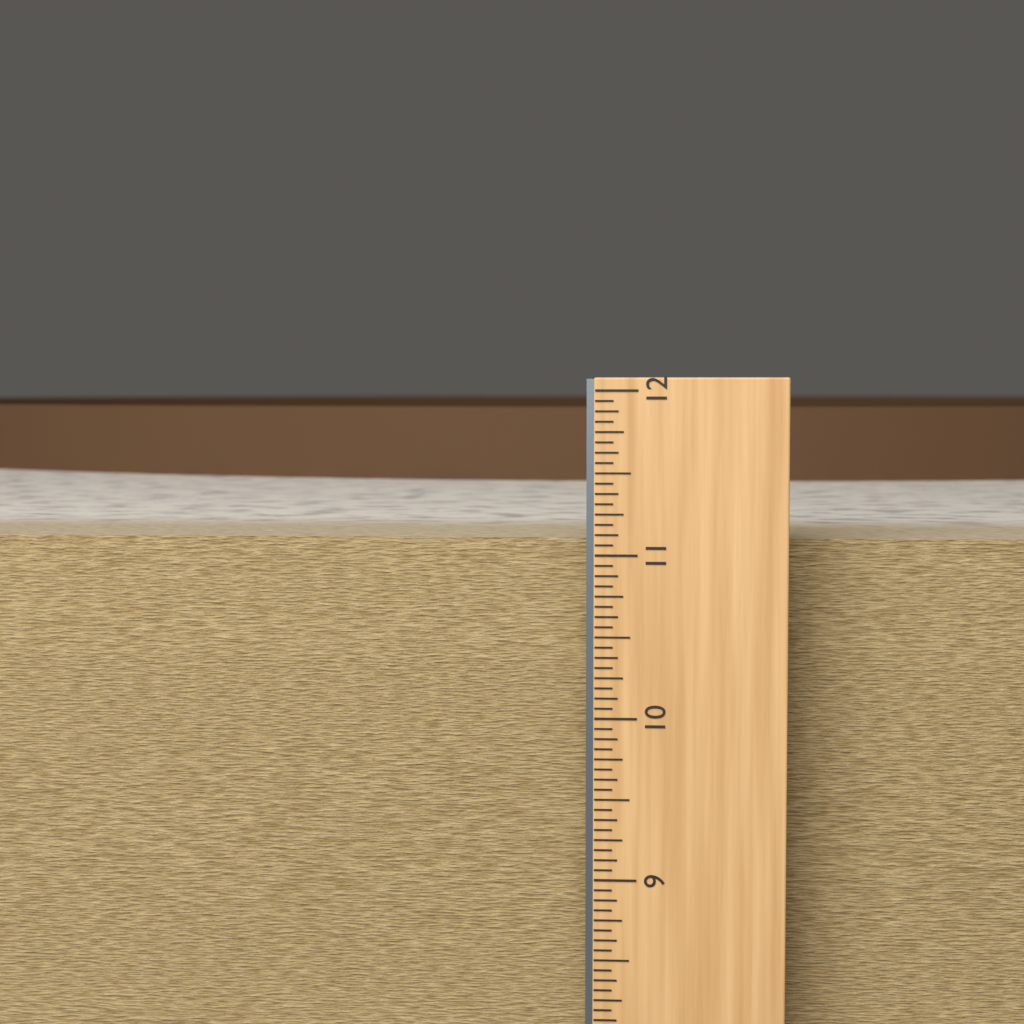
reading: 11.0625 in
